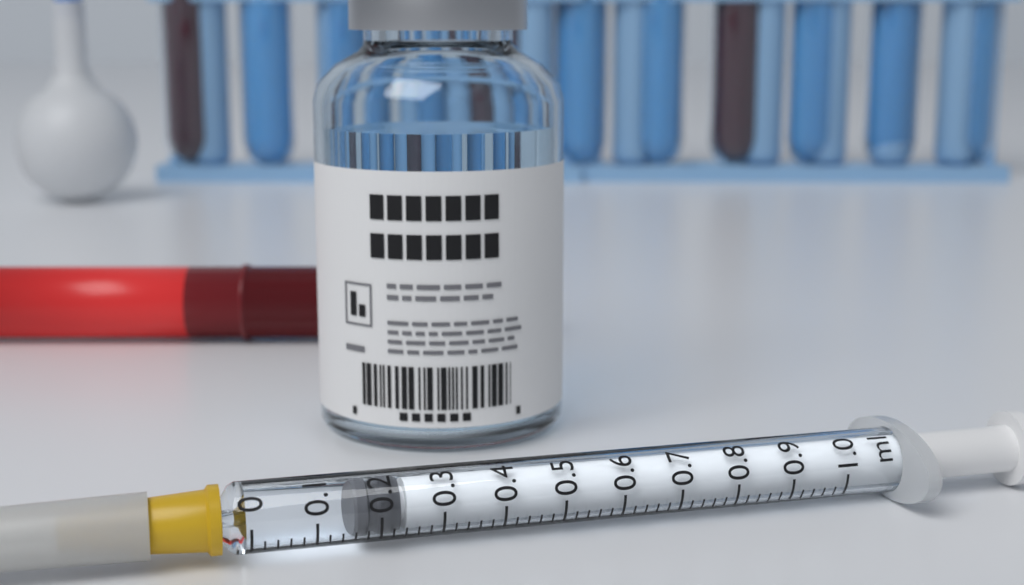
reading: 0.16 ml
